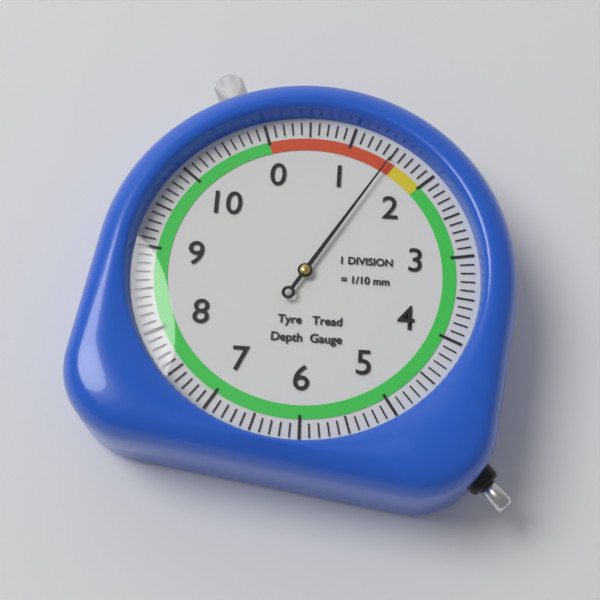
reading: 1.5 mm
